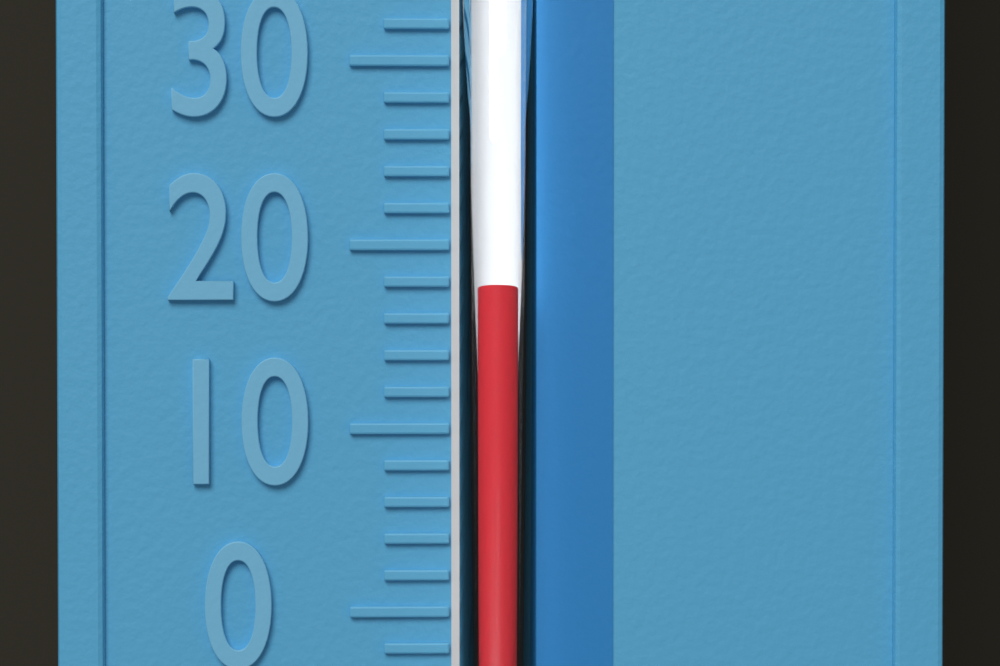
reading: 18 °F
